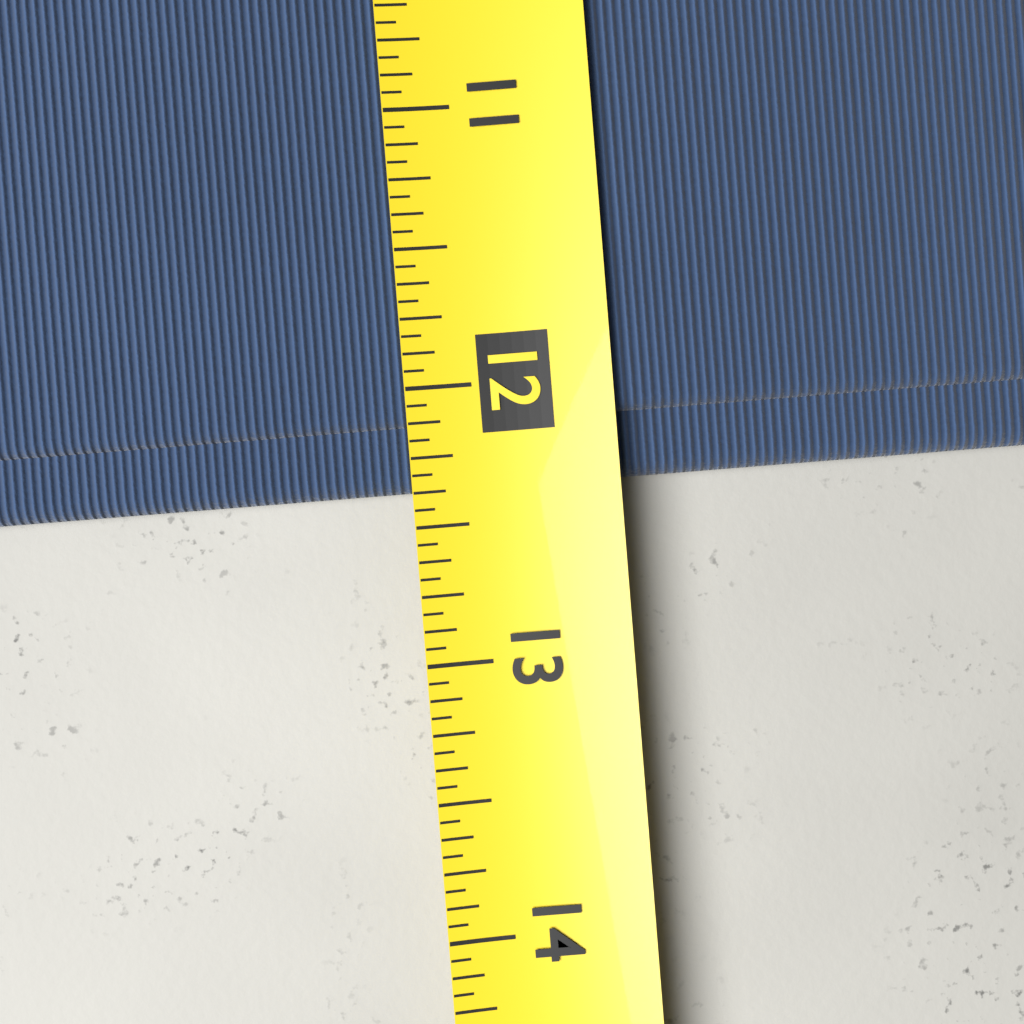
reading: 12.3750 (no unit)
